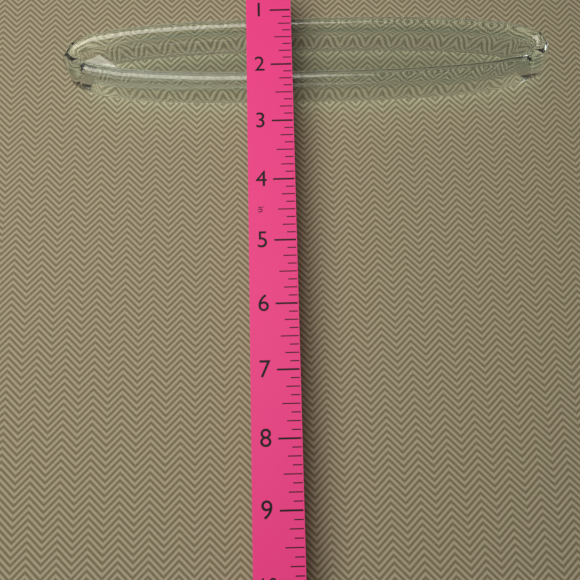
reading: 2.375 in
